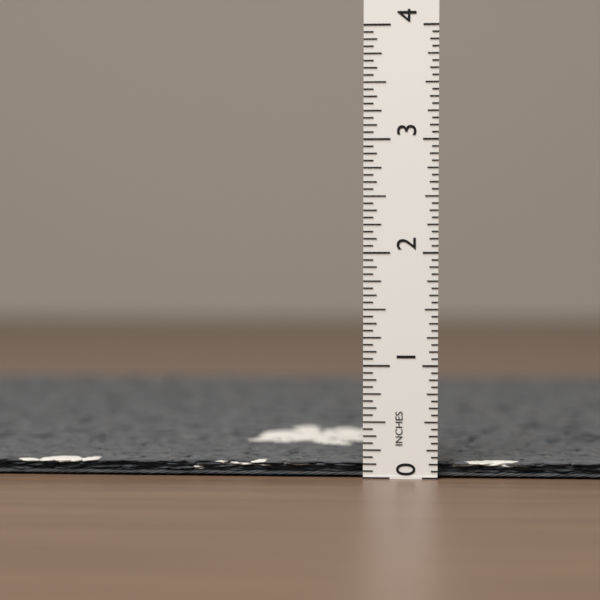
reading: 0.1250 in
